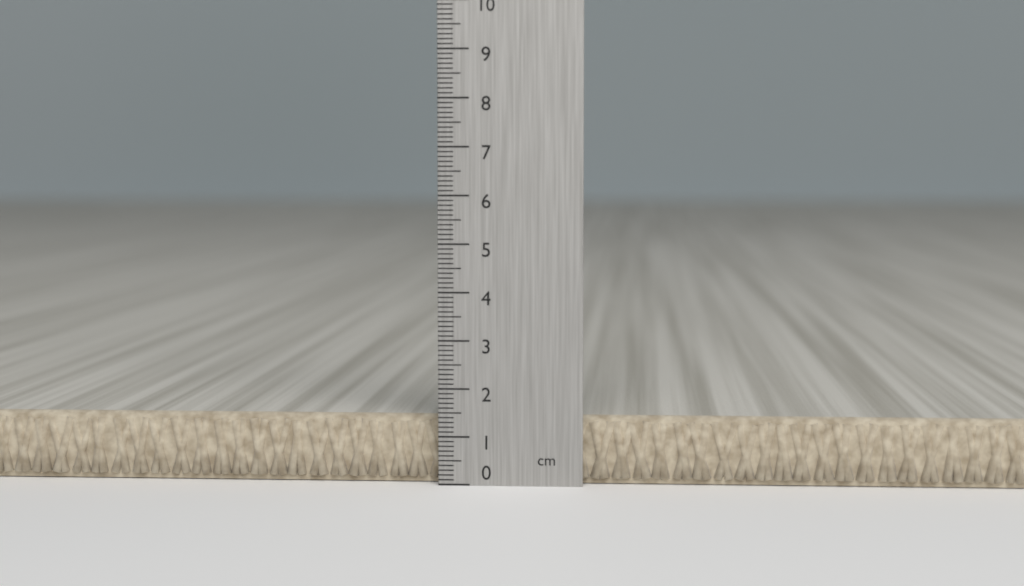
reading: 1.4 cm
